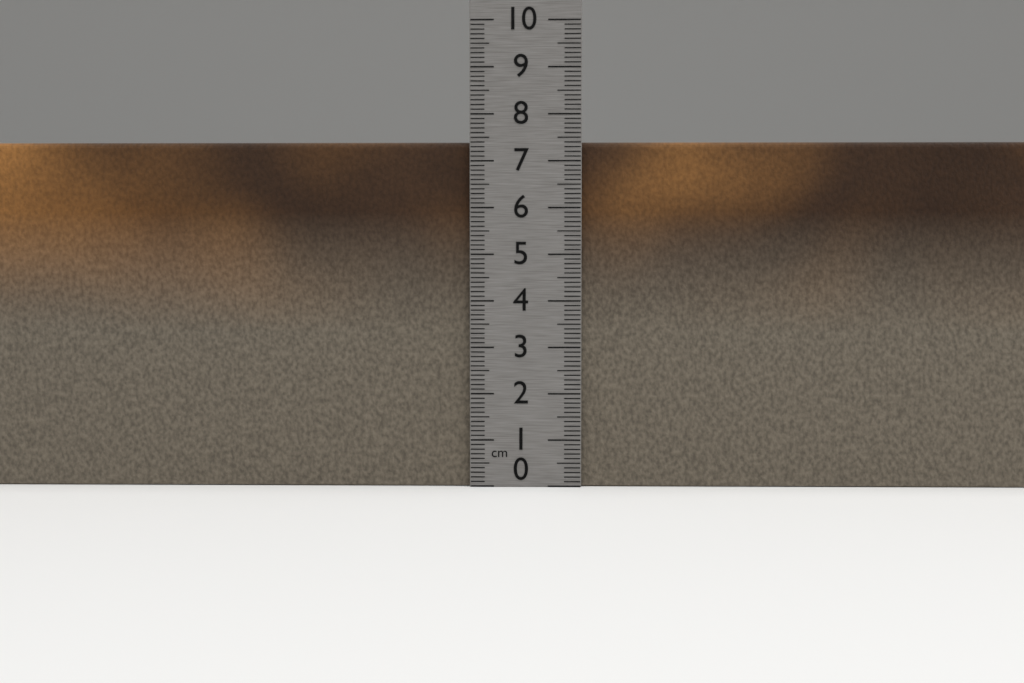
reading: 7.4 cm
